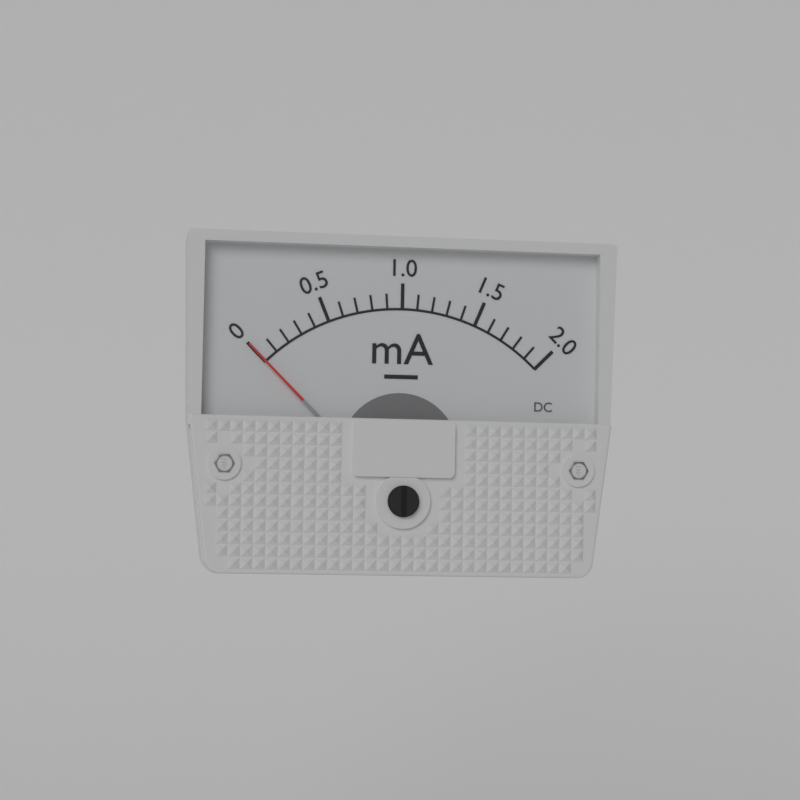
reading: 0.0 mA
